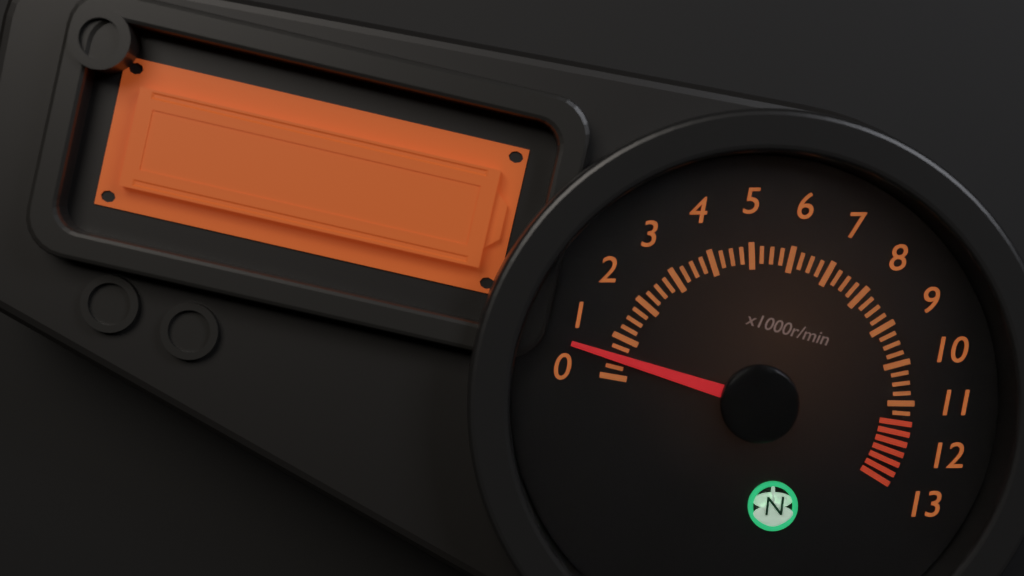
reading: 0.50 x1000r/min
